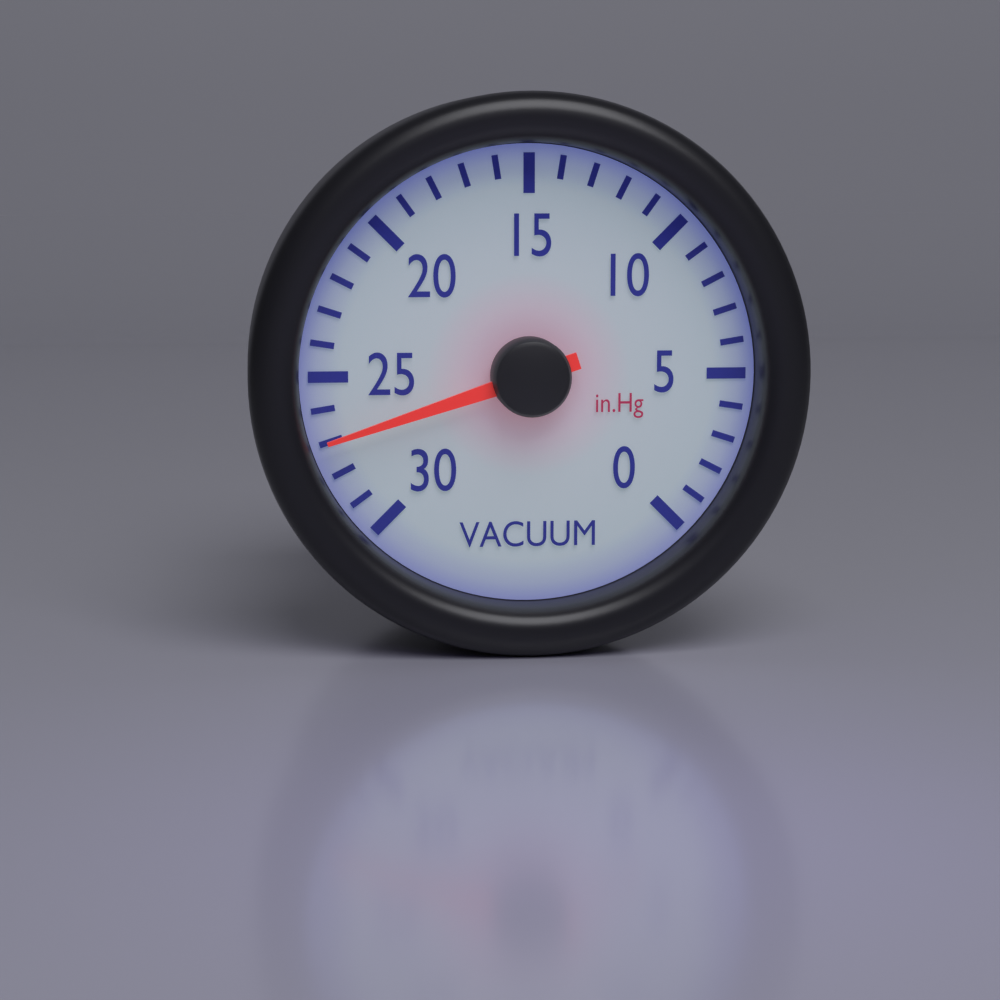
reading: 27 inHg
